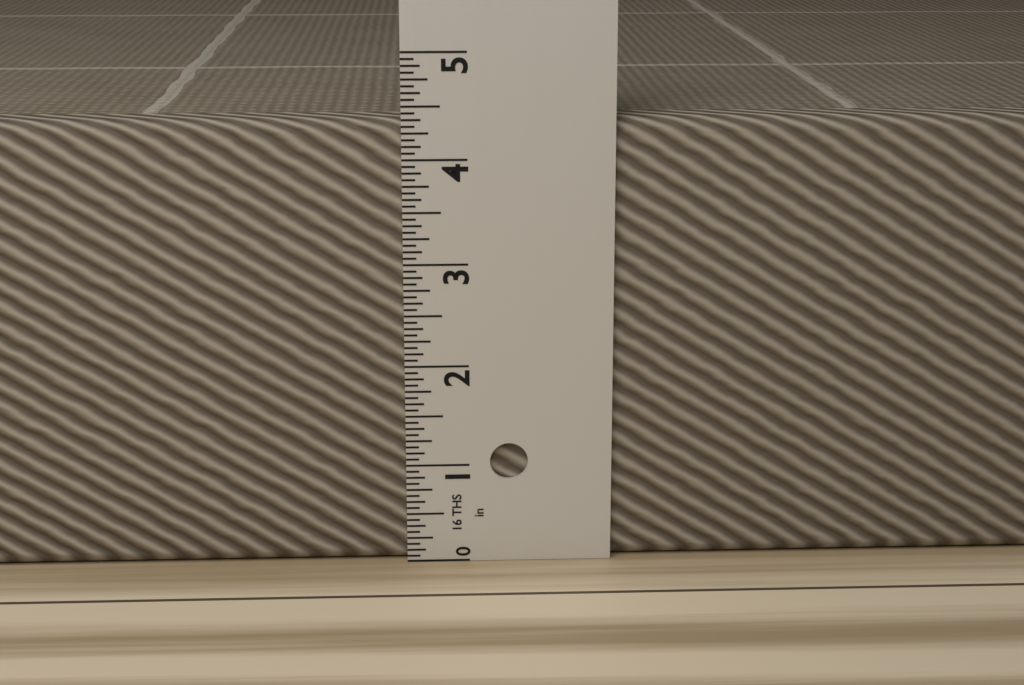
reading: 4.3750 in
